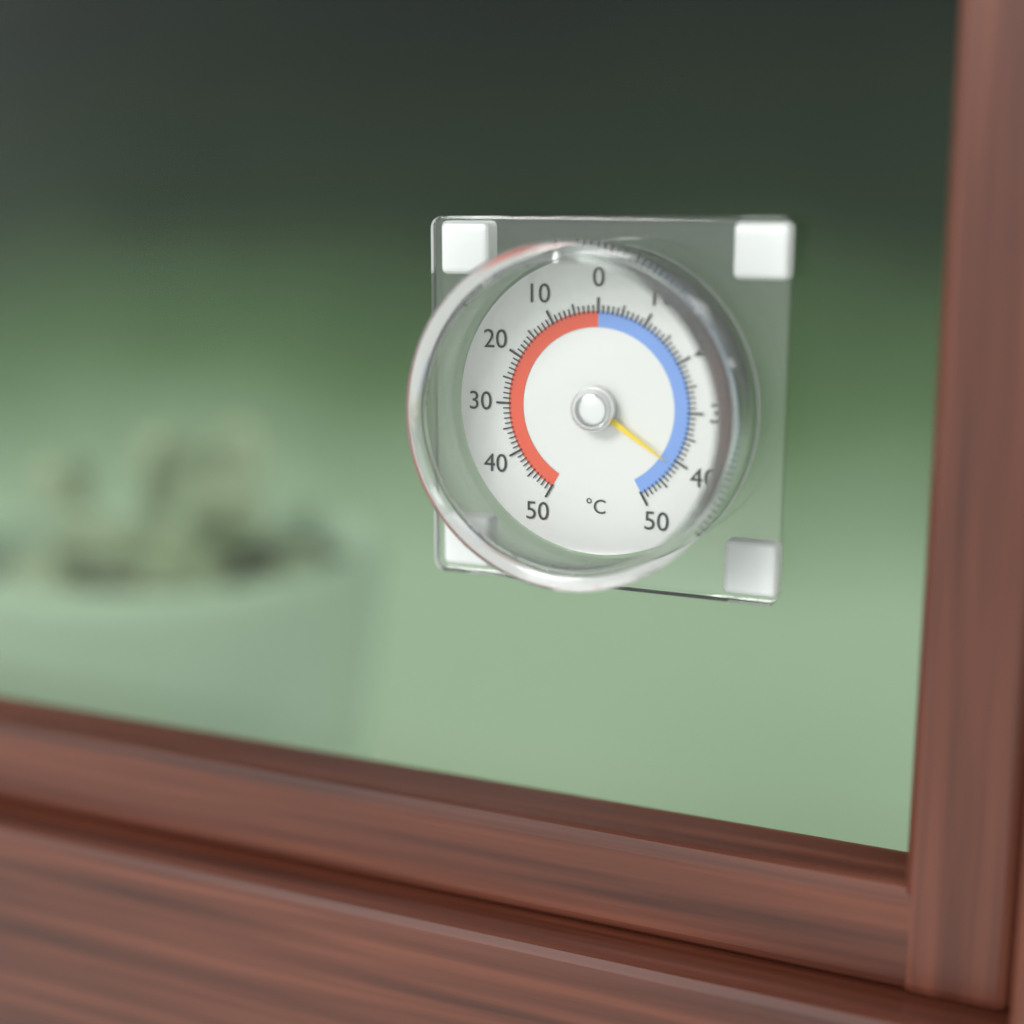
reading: -41 °C
